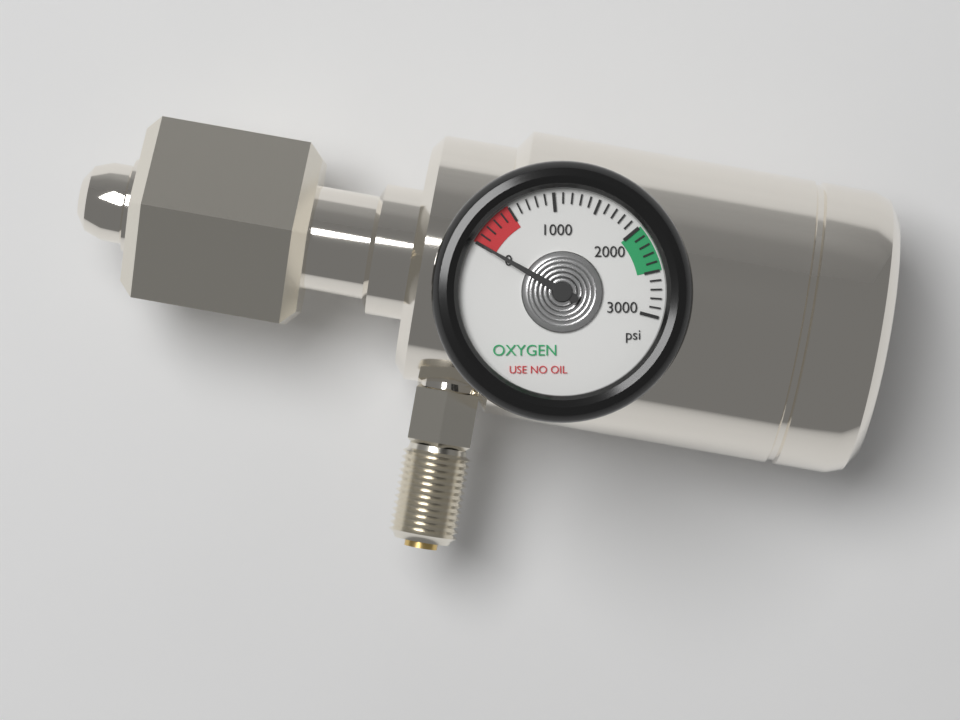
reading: 0 psi
